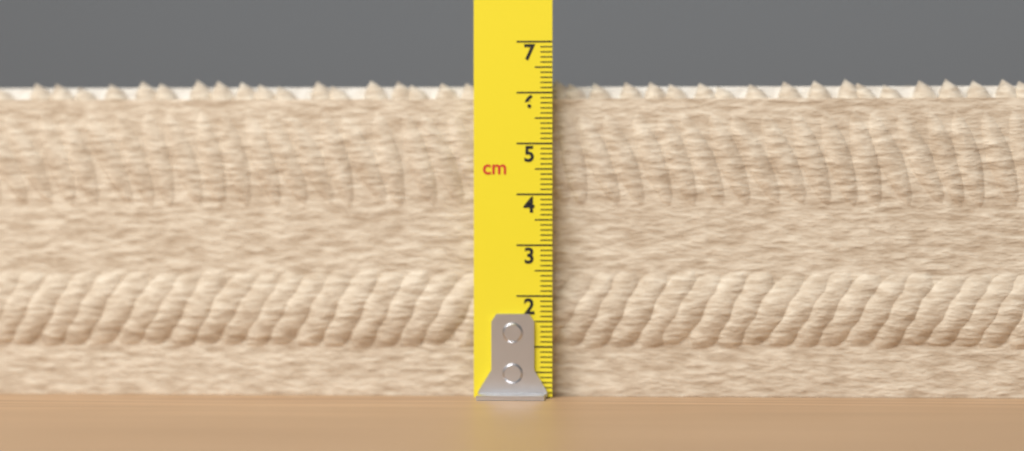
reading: 6.3 cm
